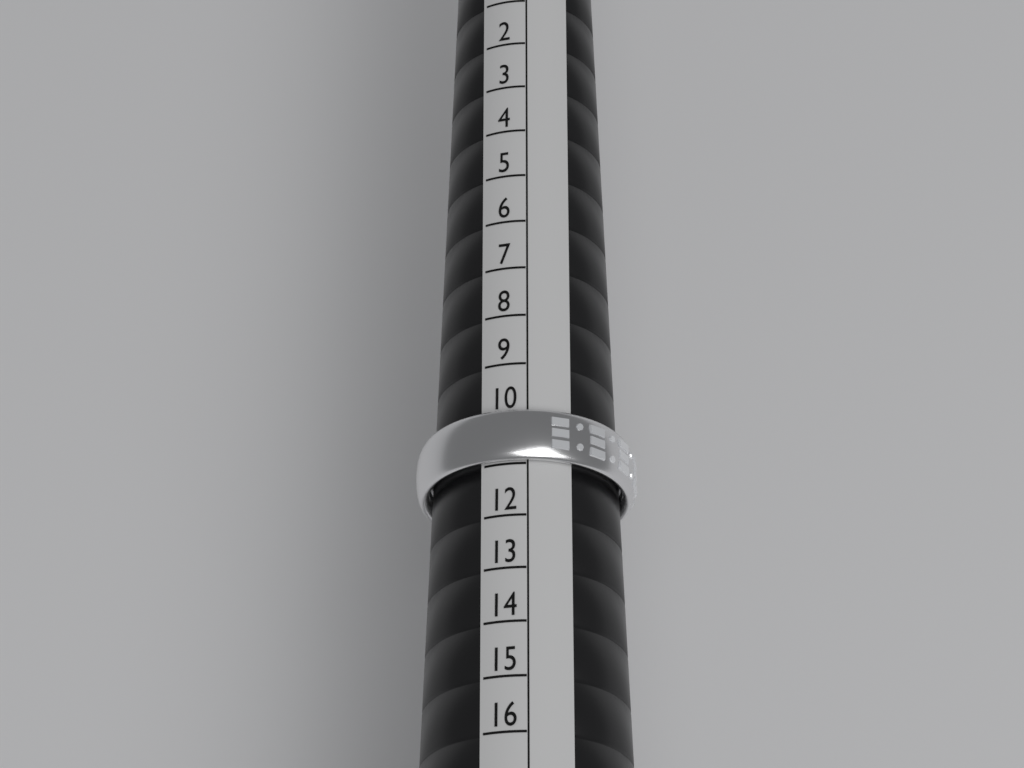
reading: 11 (no unit)
